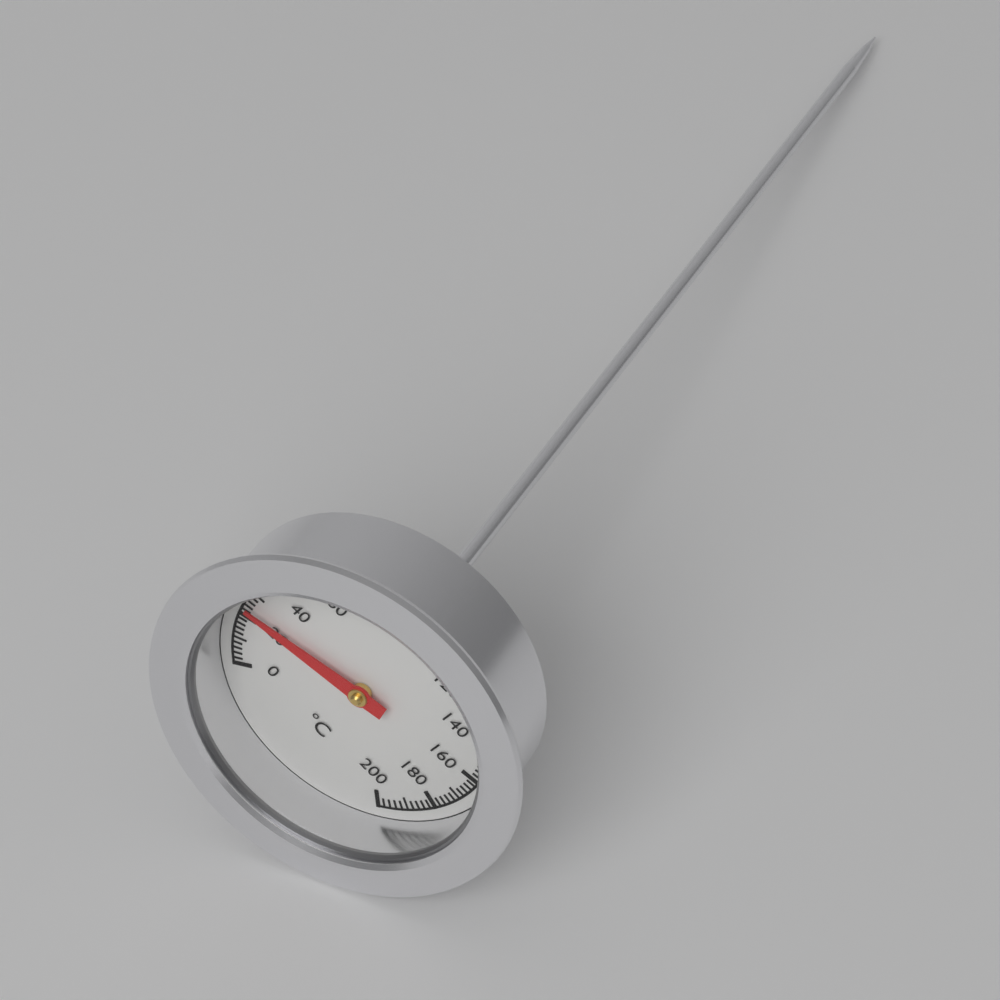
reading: 24 °C
